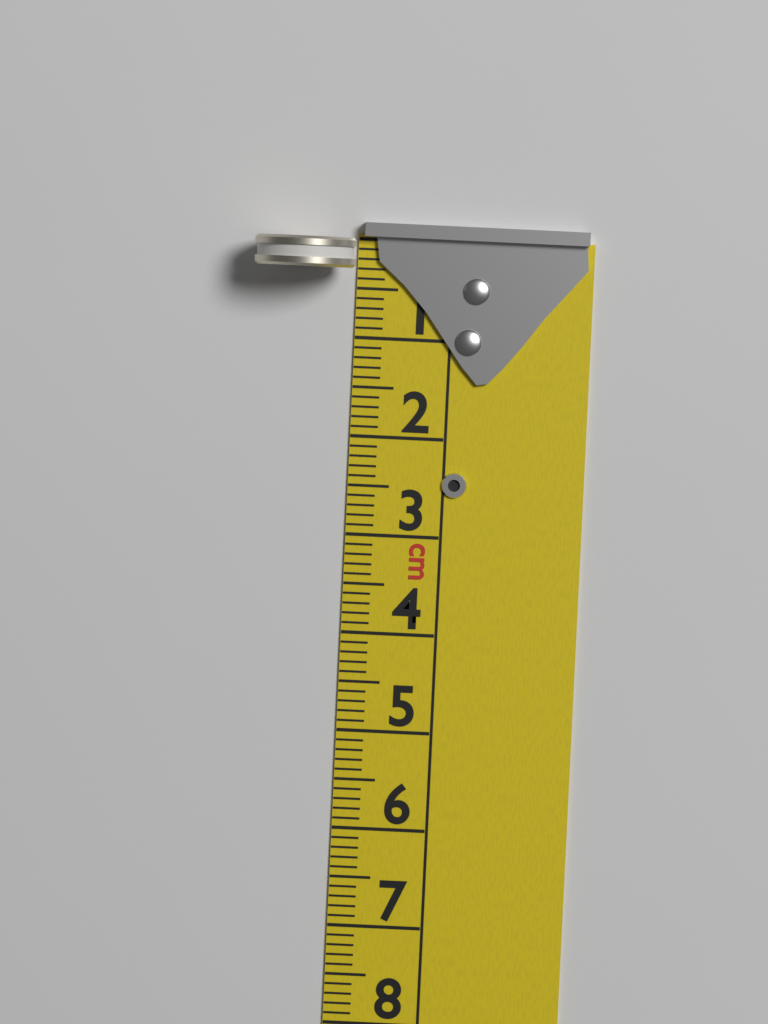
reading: 0.3 cm
